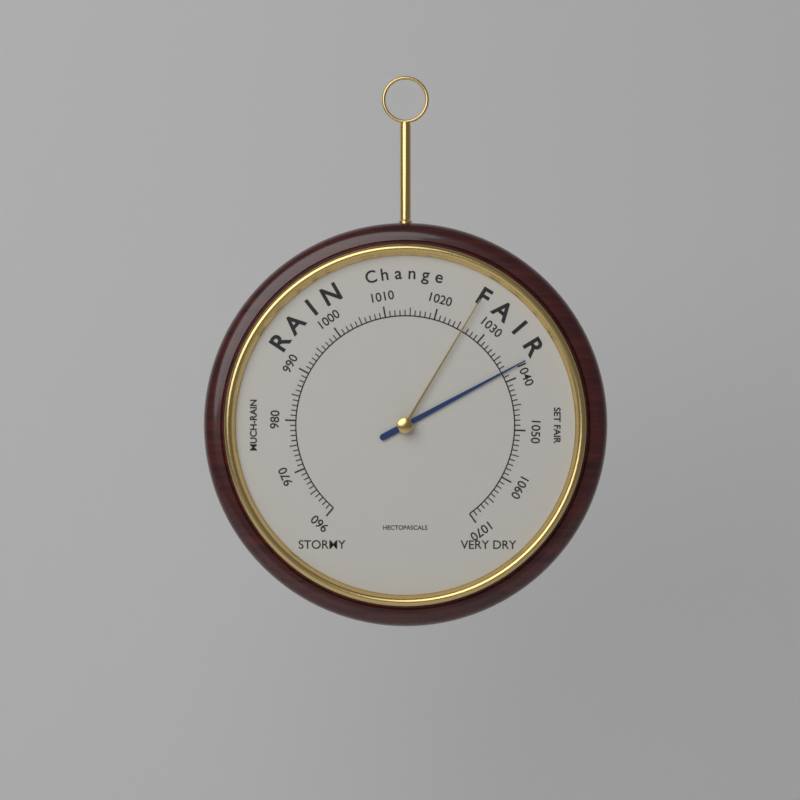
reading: 1038 hPa
